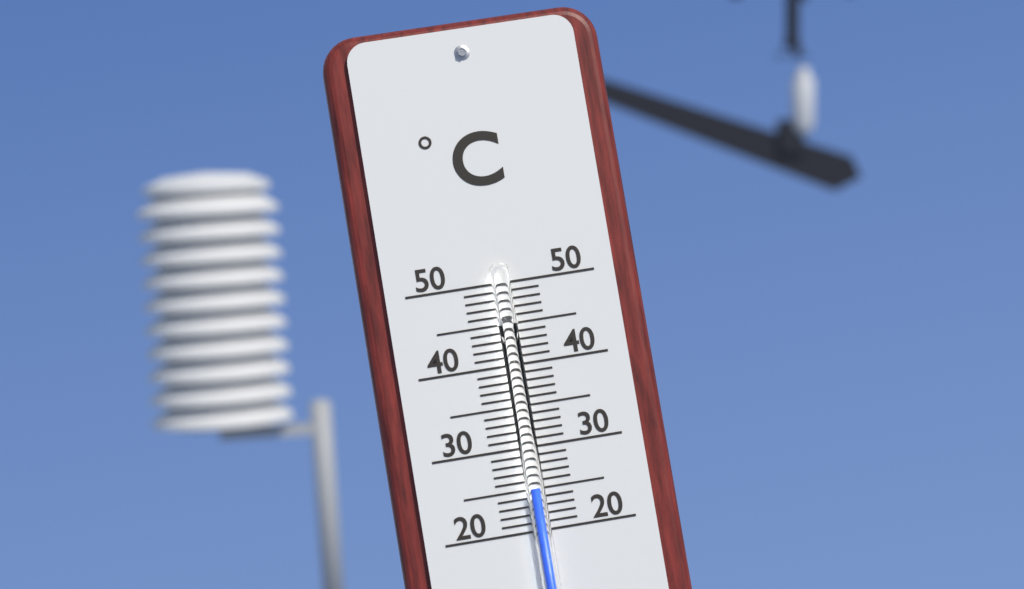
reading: 25 °C
